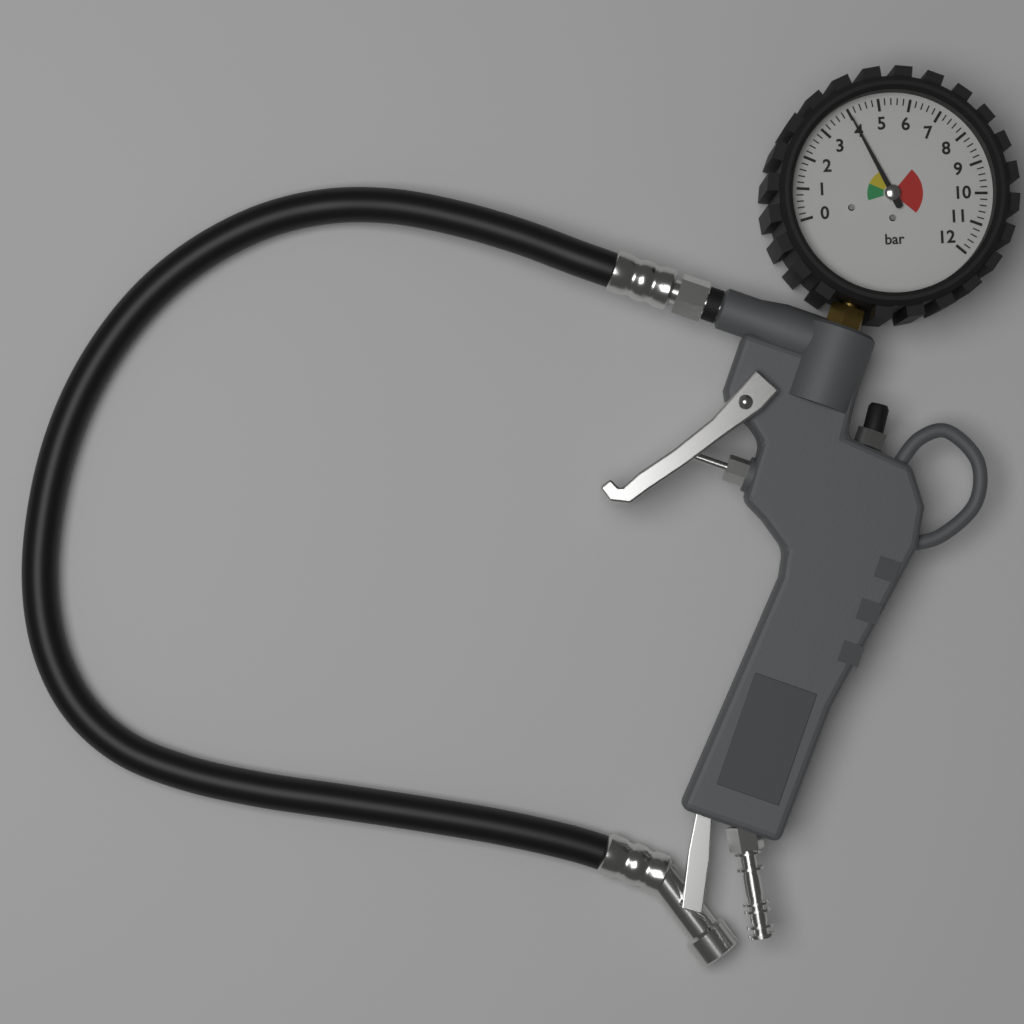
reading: 4.0 bar
